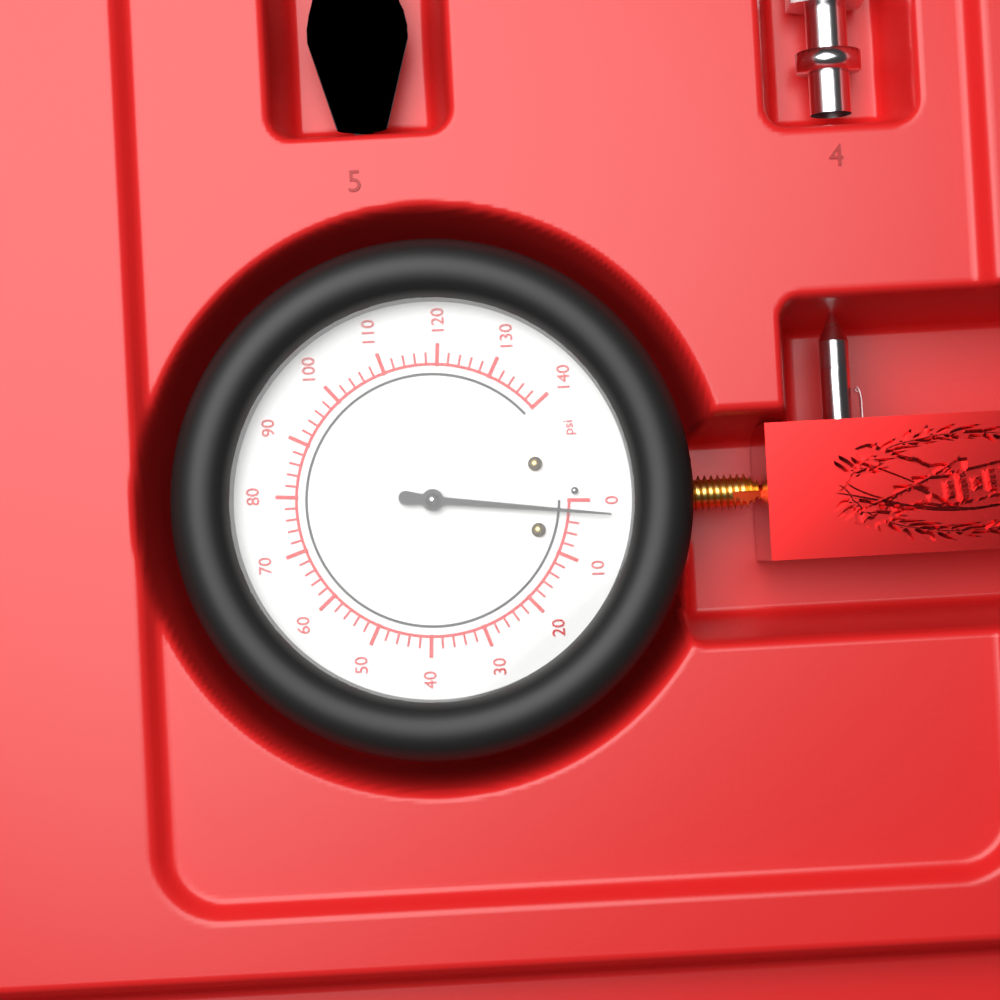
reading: 2 psi
